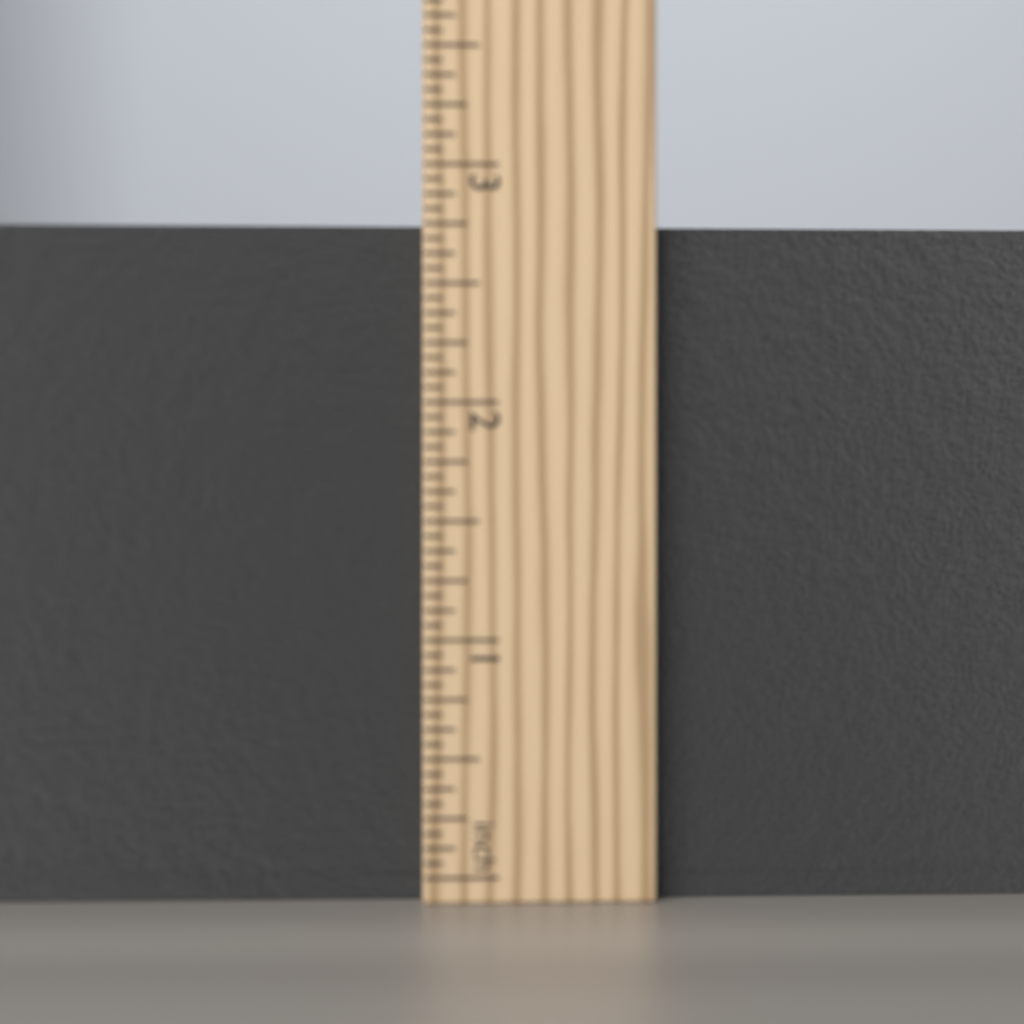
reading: 2.7500 in
